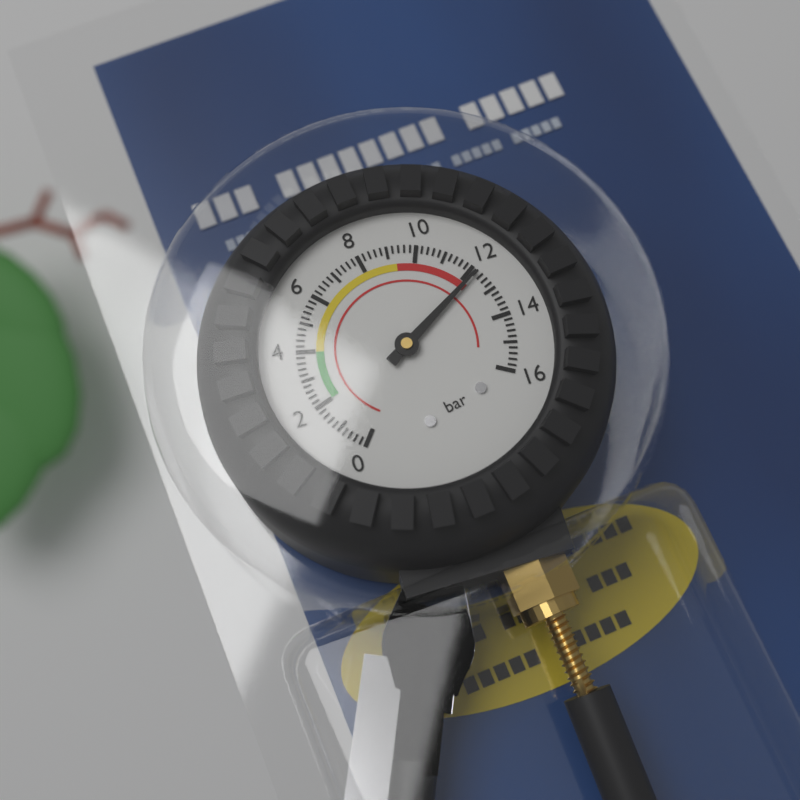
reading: 12.2 bar
